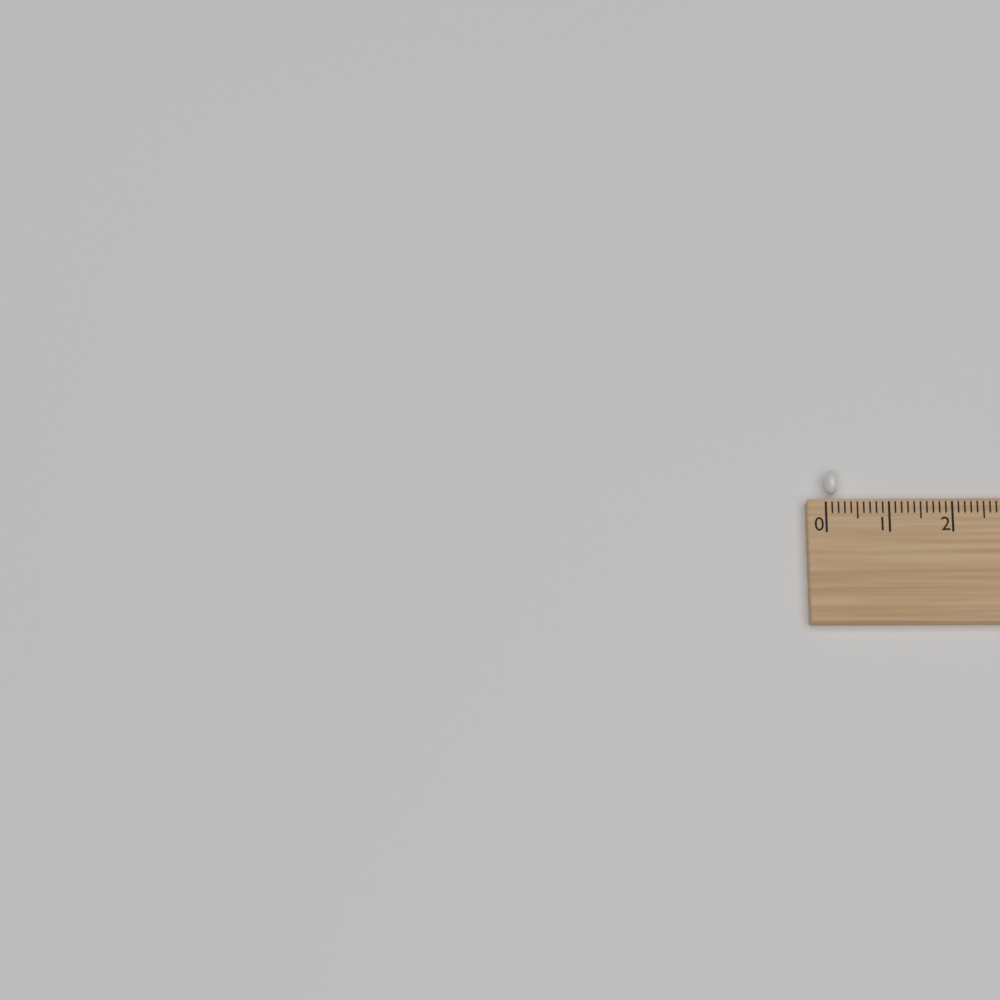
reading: 0.2 (no unit)
